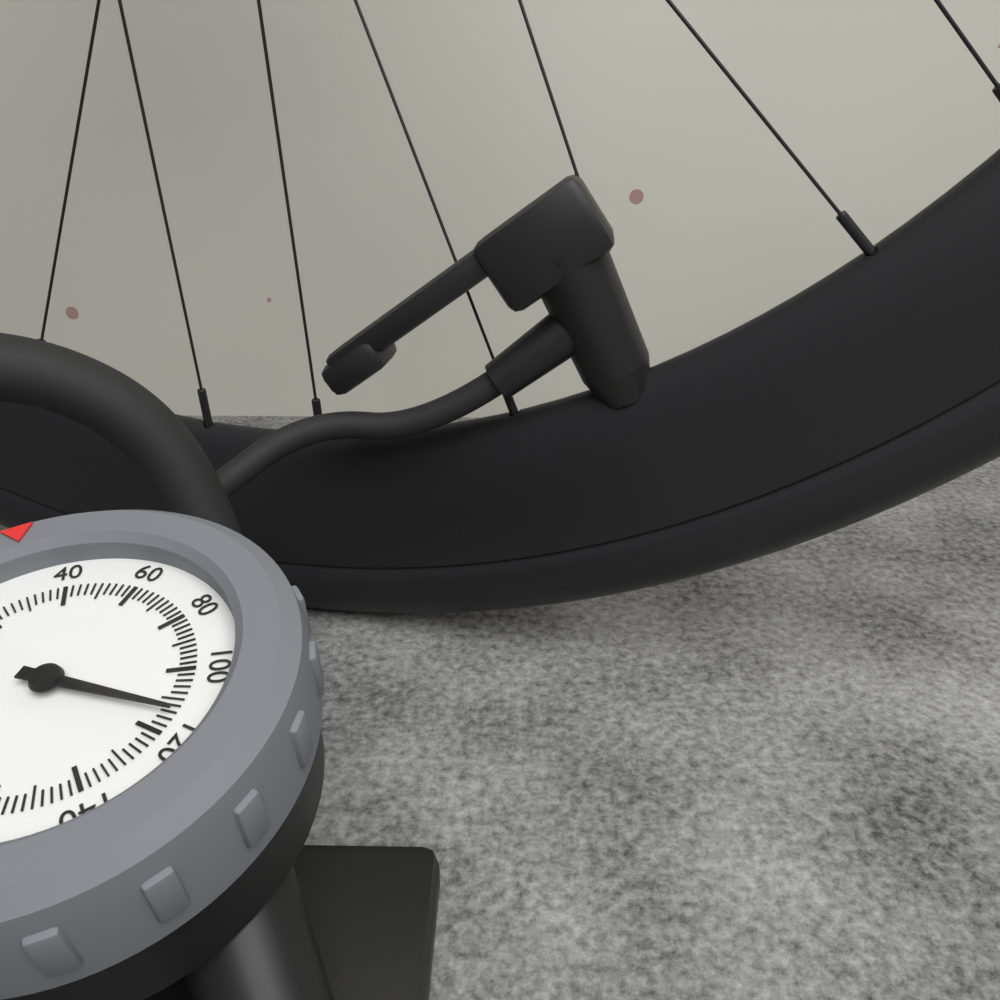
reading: 114 psi
